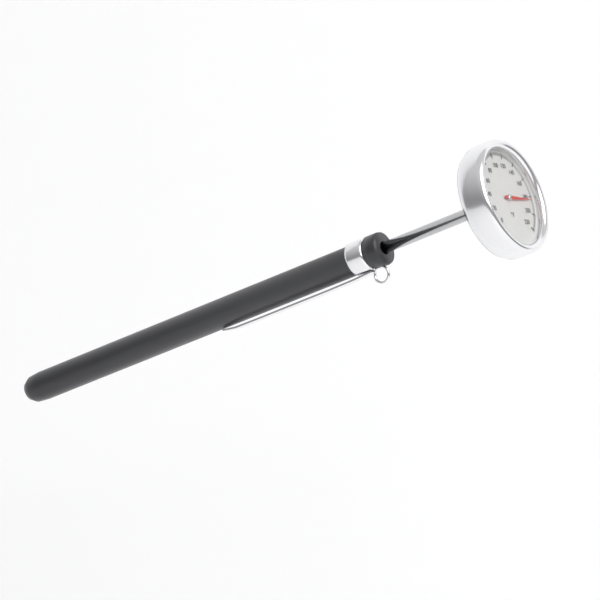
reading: 184 °F
